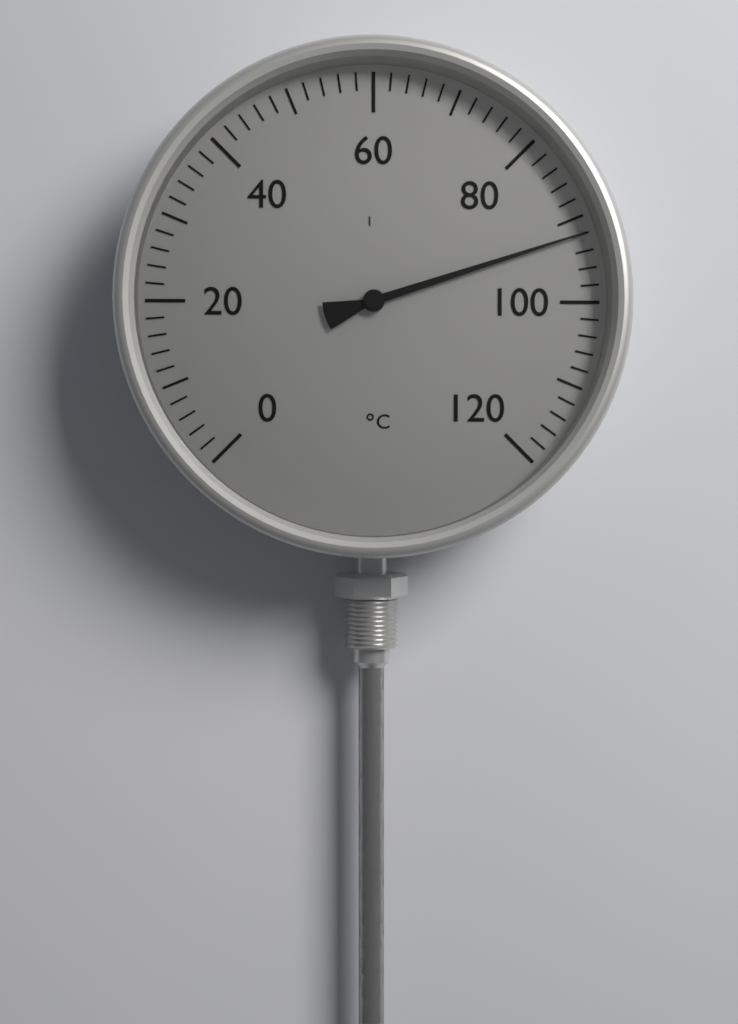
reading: 92 °C
